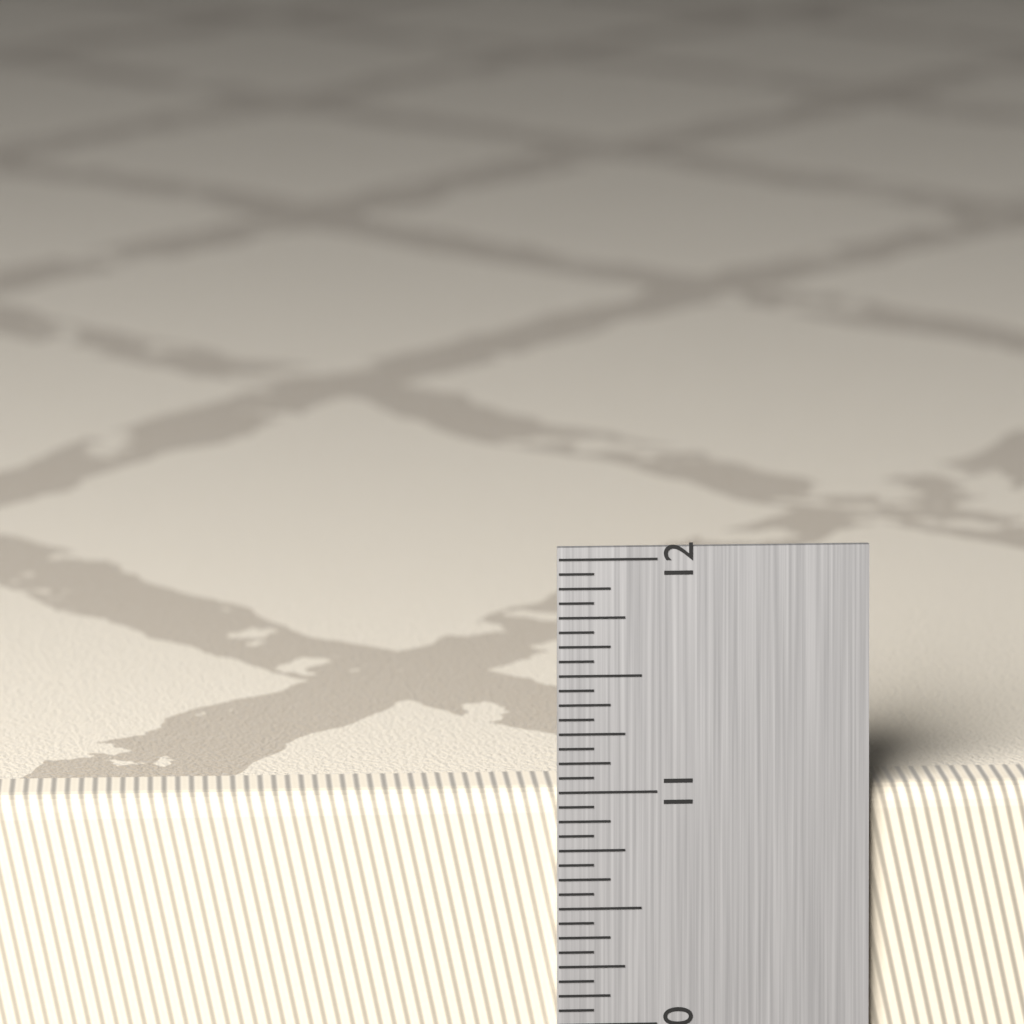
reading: 11.0000 in
